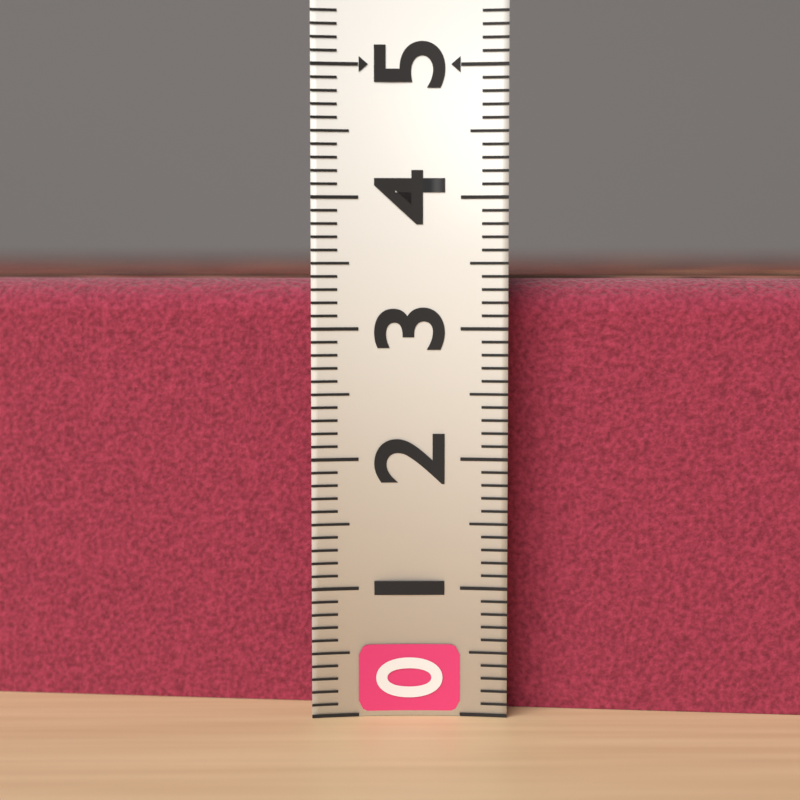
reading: 3.4 (no unit)
